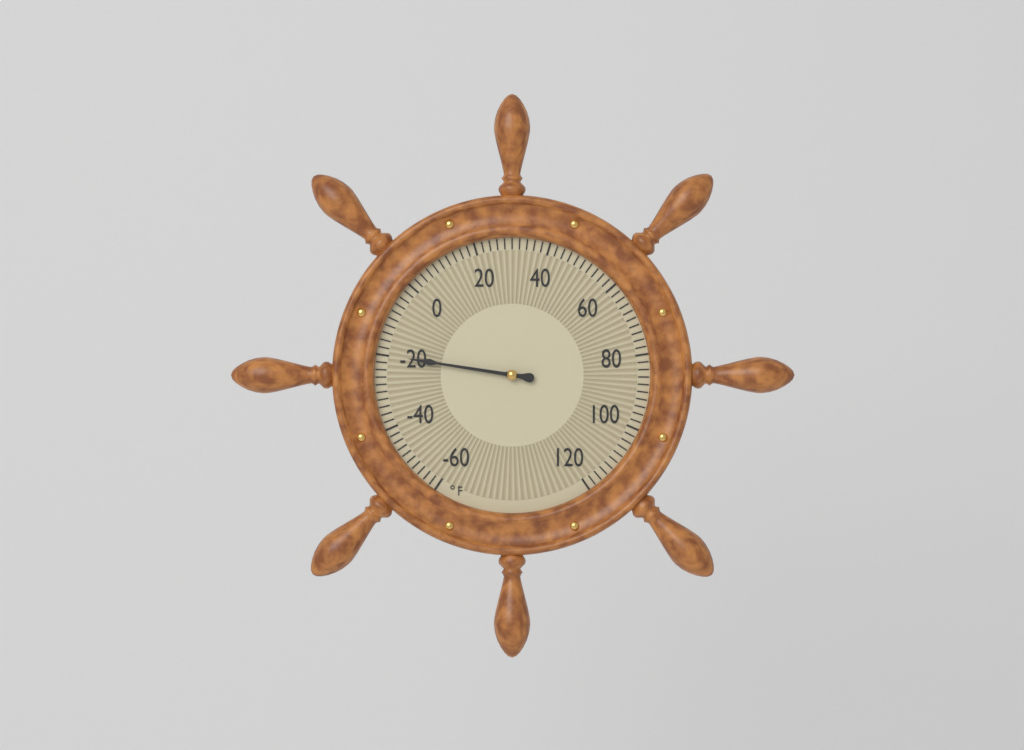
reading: -20 °F
